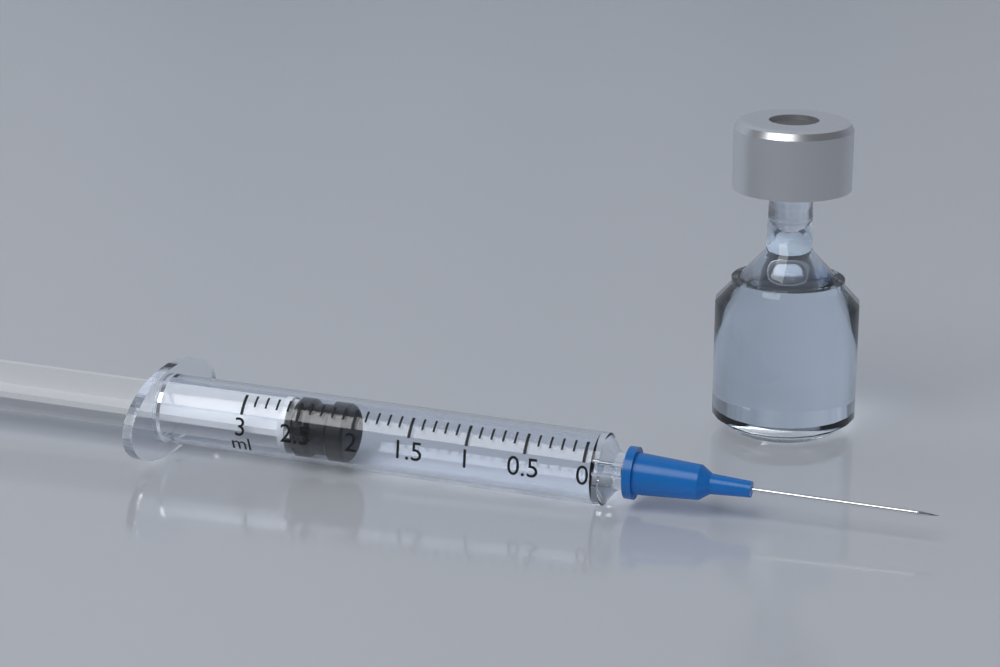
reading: 2.1 ml
